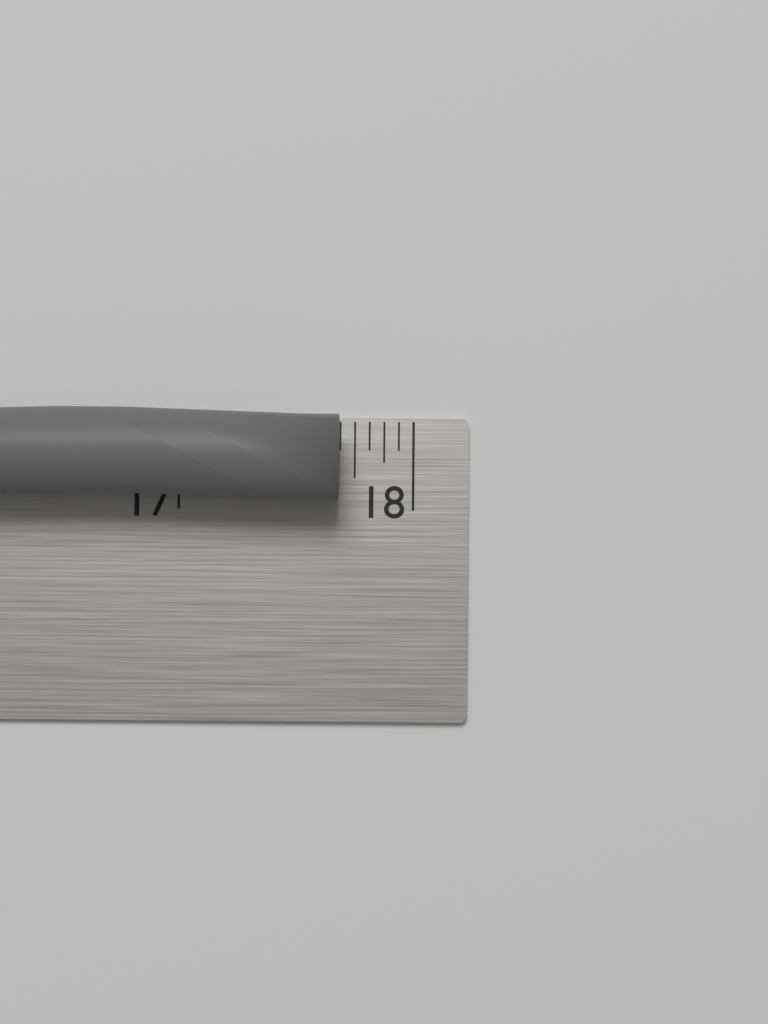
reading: 17.6875 in
